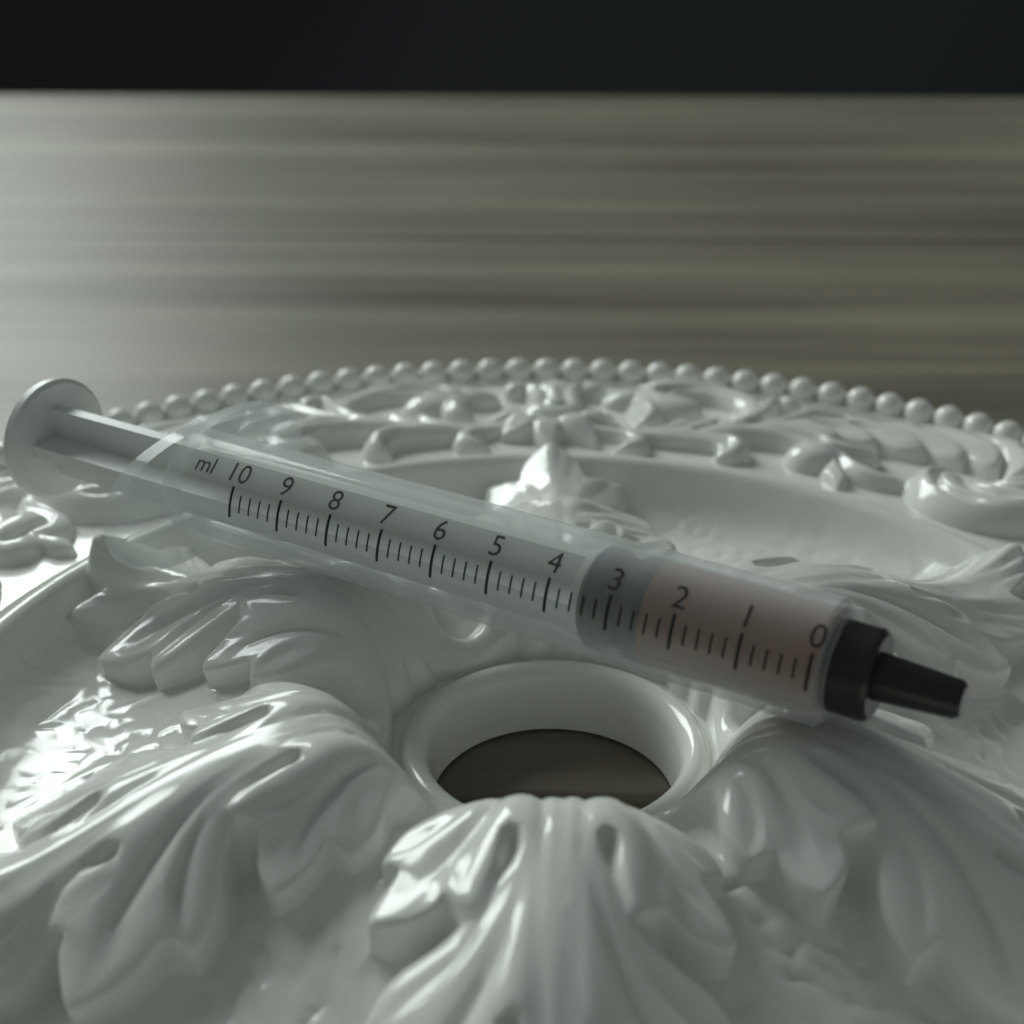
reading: 2.6 ml
